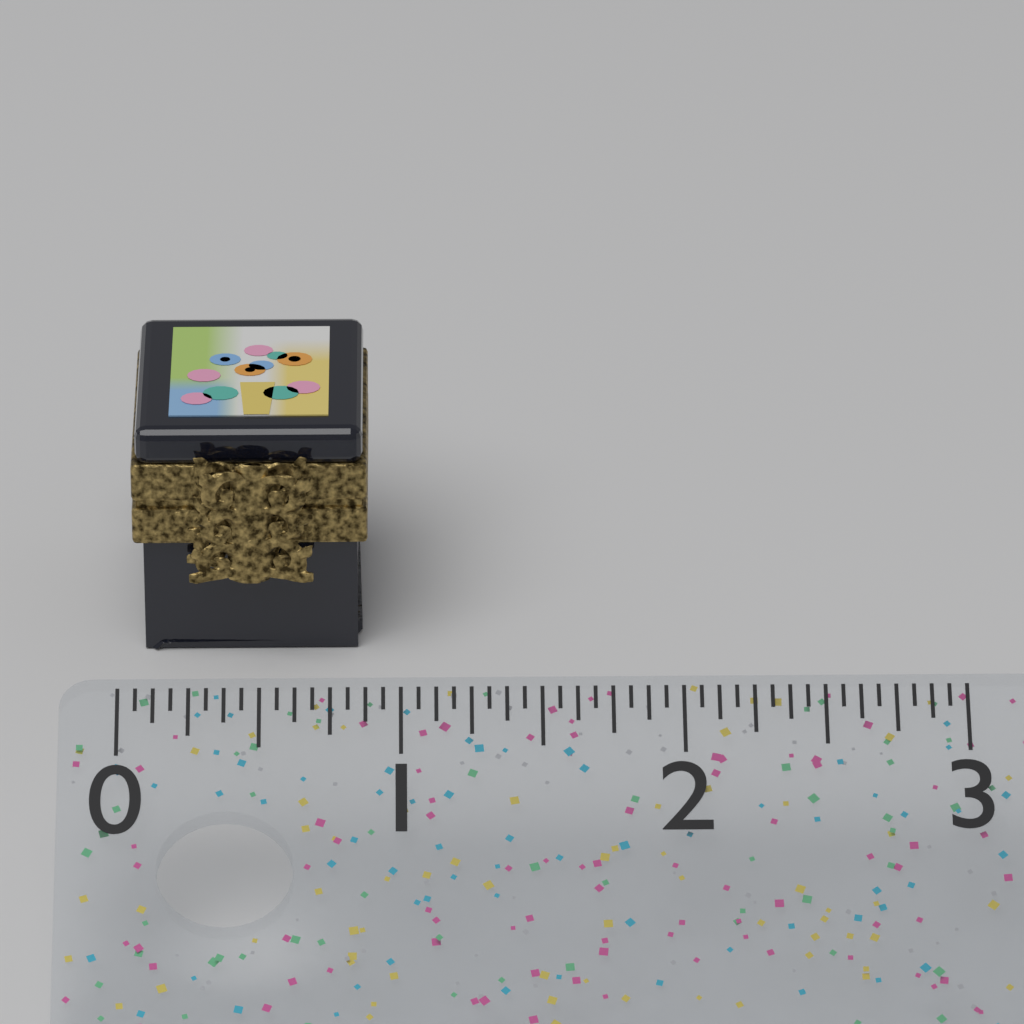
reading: 0.8750 (no unit)
